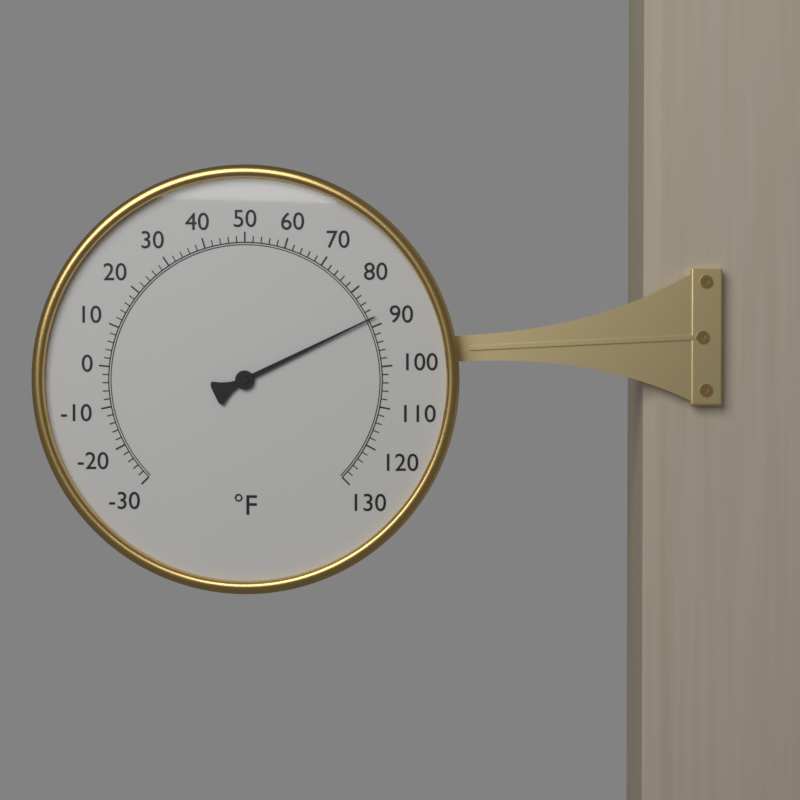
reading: 88 °F
